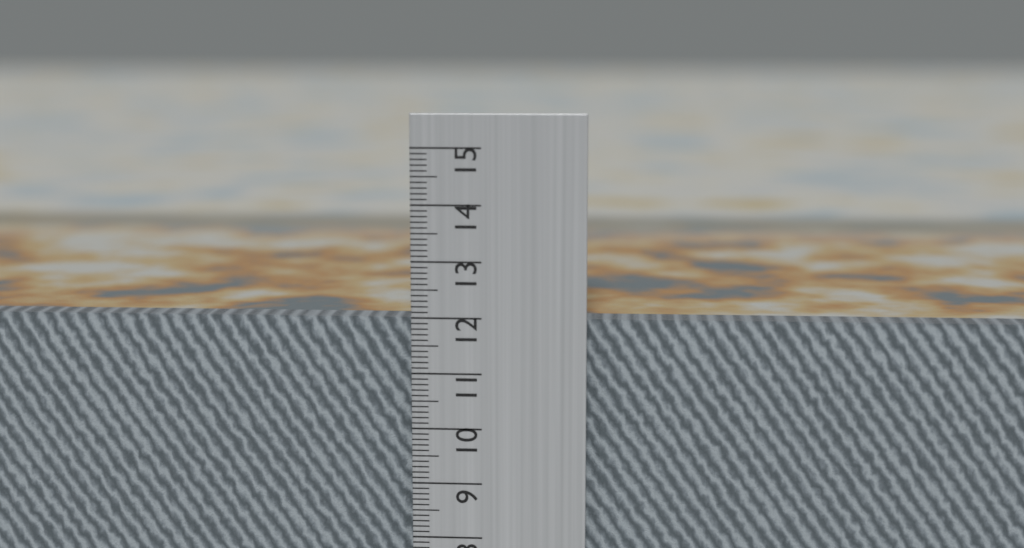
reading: 11.9 cm
